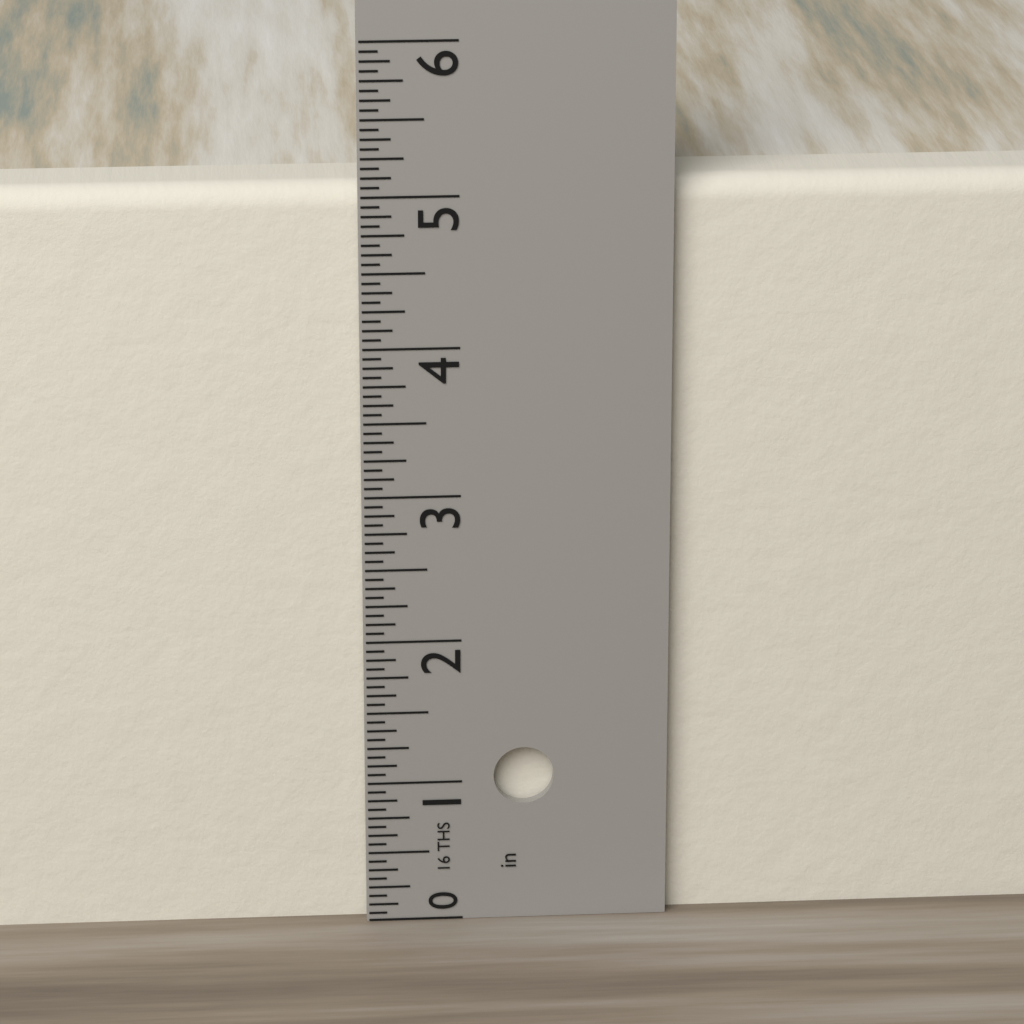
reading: 5.0625 in
